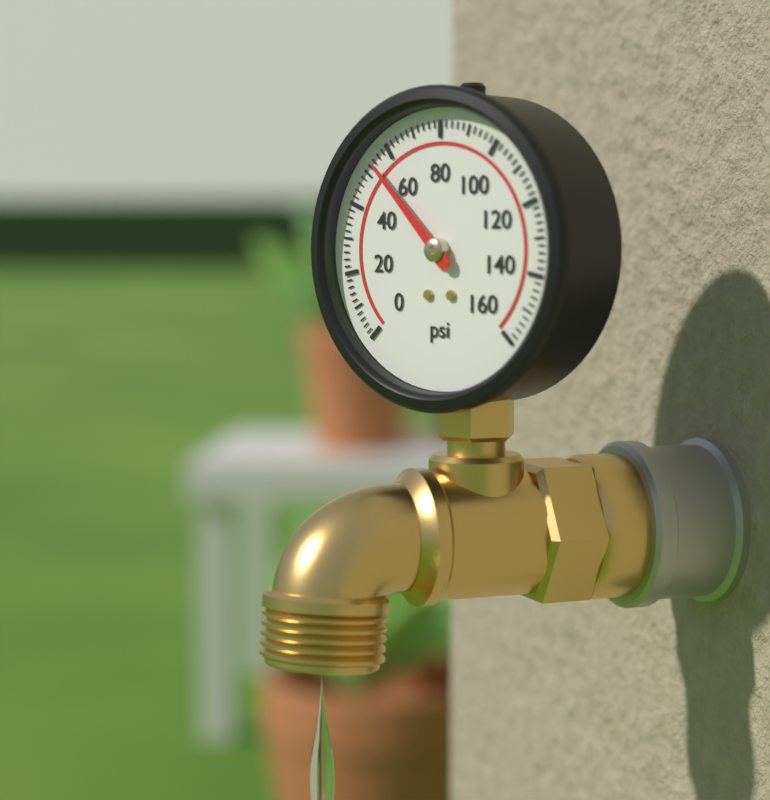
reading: 54 psi
